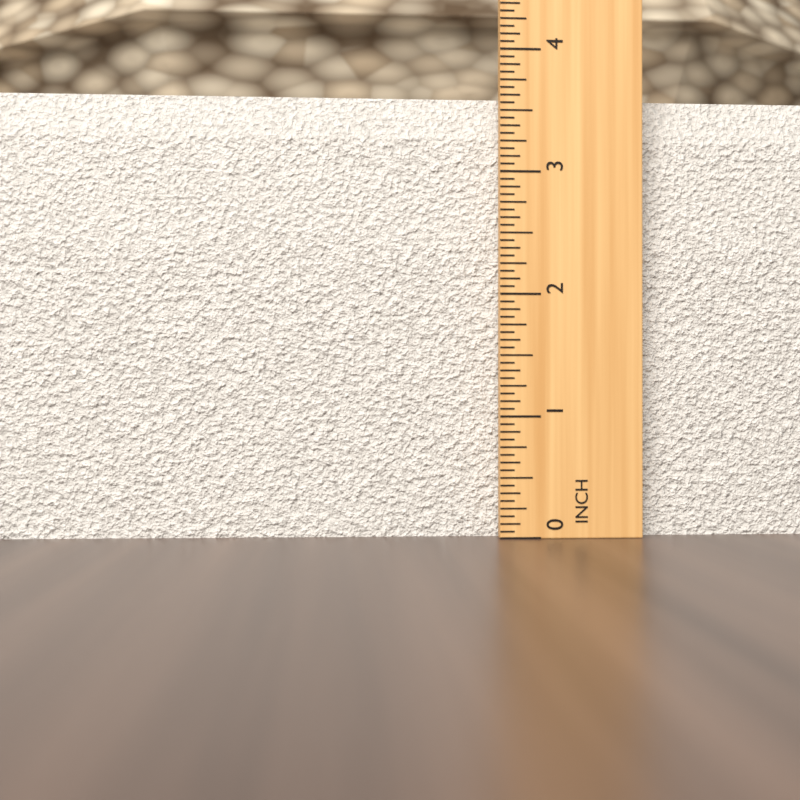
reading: 3.6875 in
